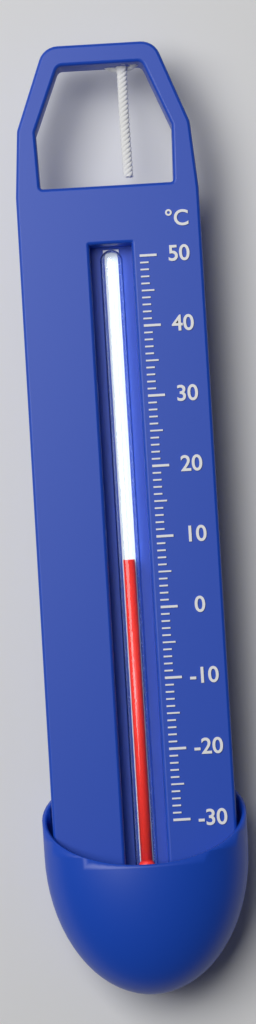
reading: 7 °C
